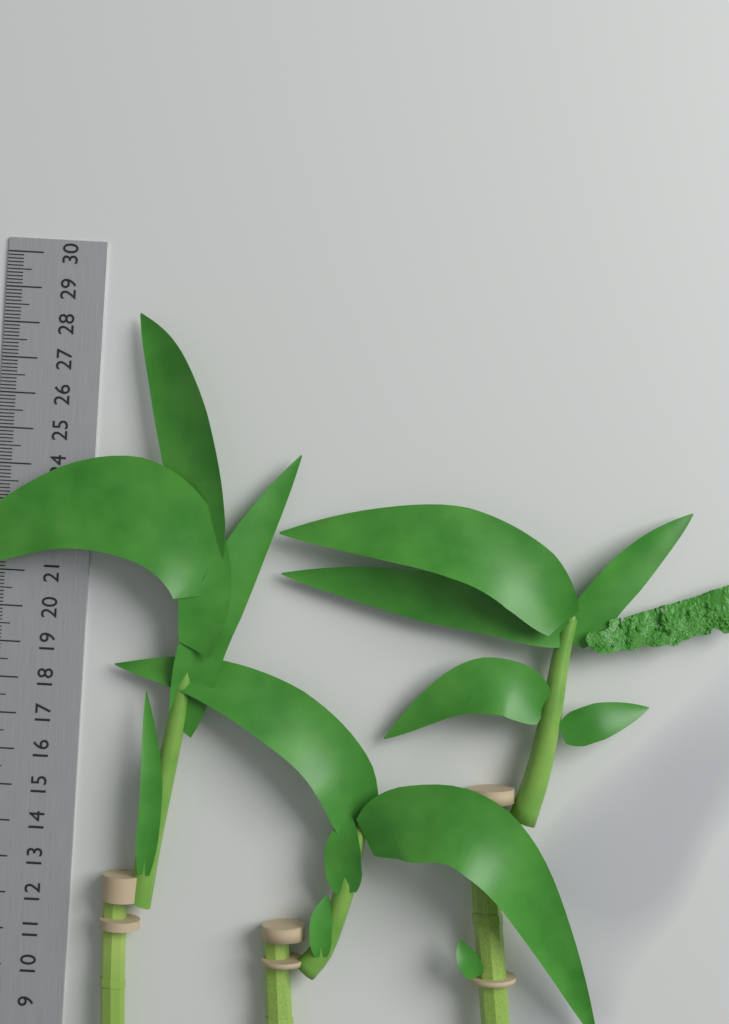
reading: 28.4 cm
